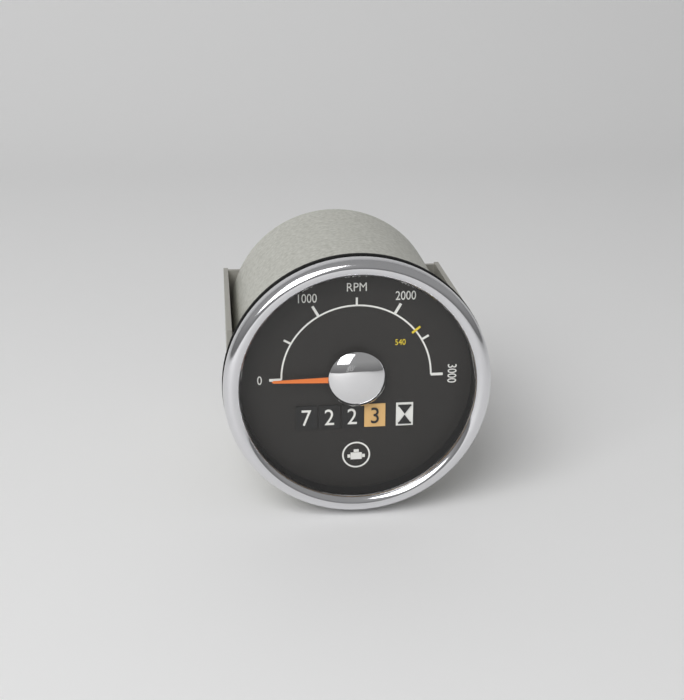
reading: 0 RPM
